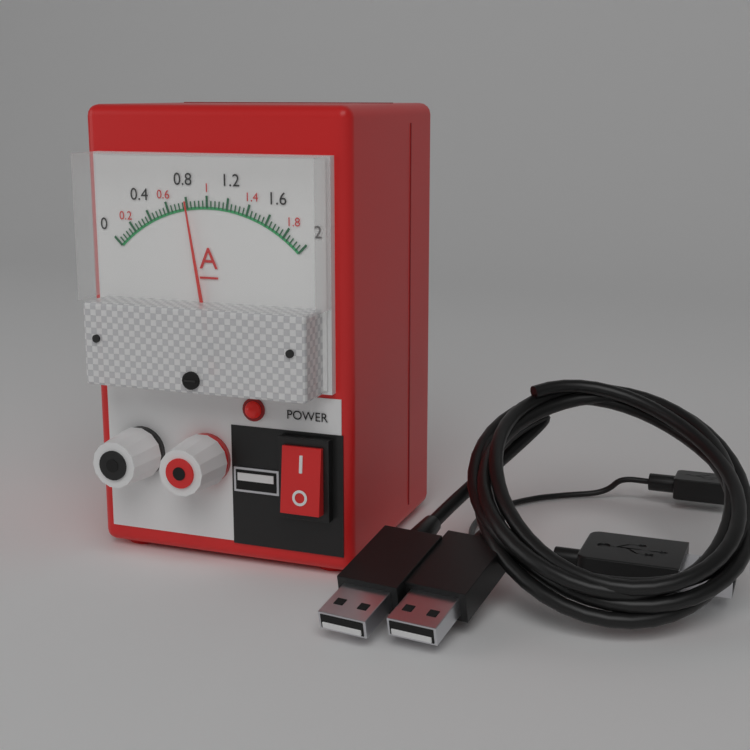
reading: 0.80 A
